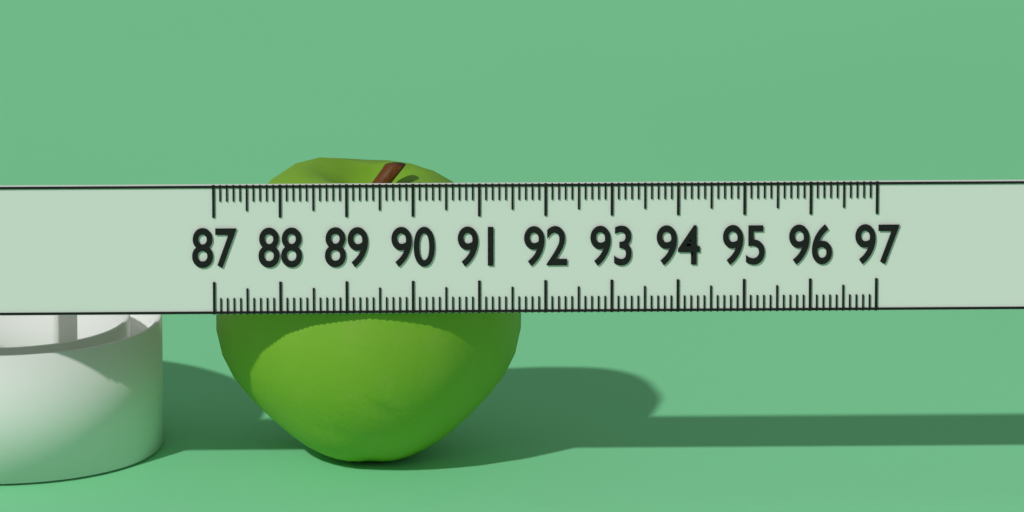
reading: 91.7 (no unit)
